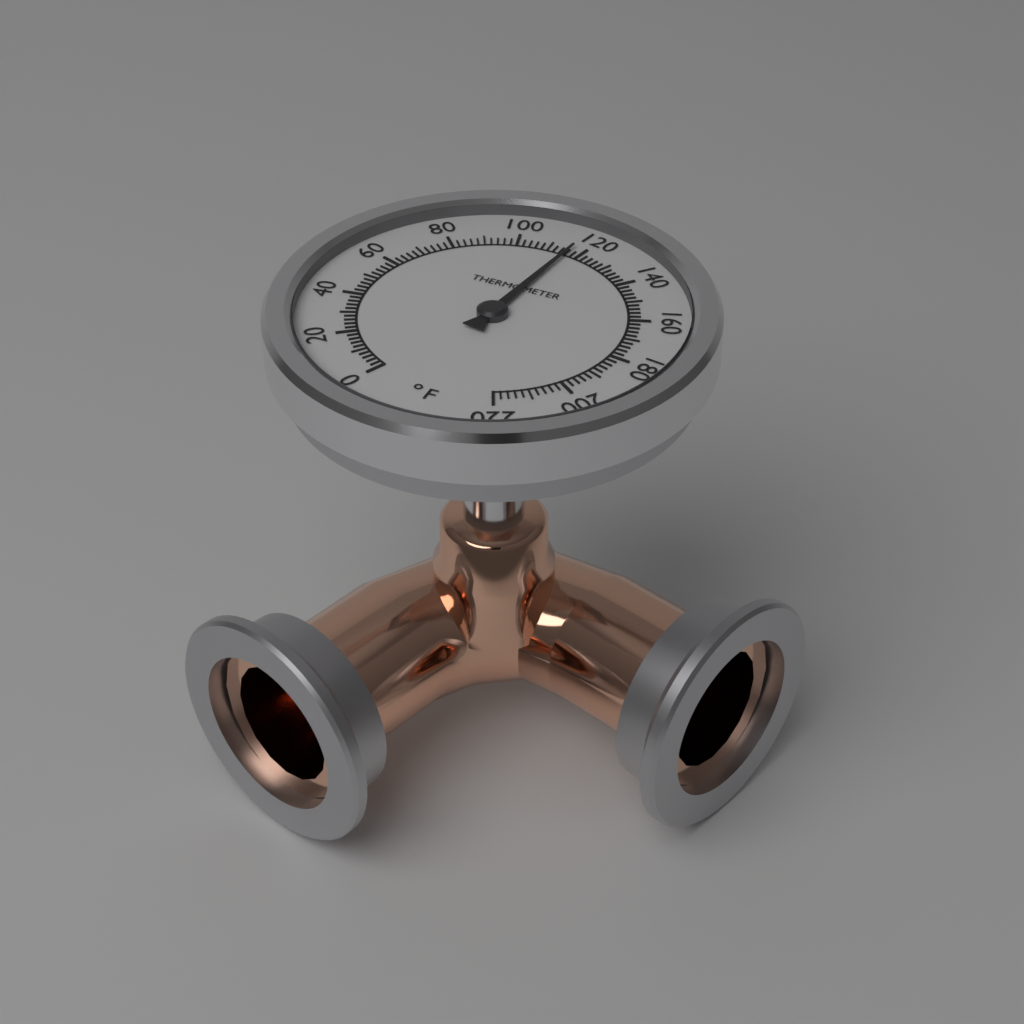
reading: 116 °F
